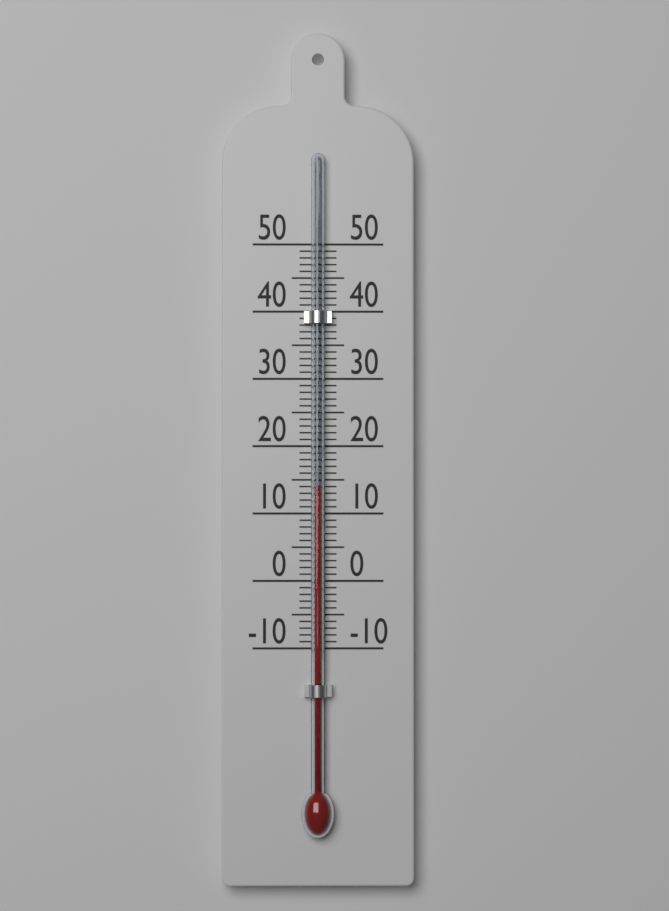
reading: 14 (no unit)
